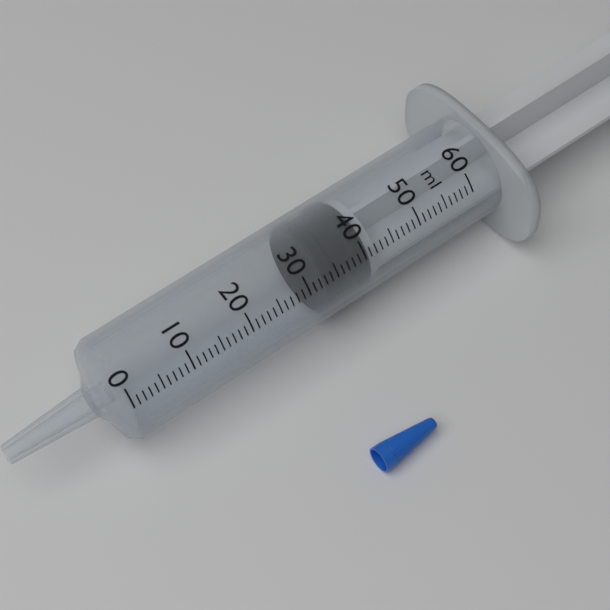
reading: 33 ml
